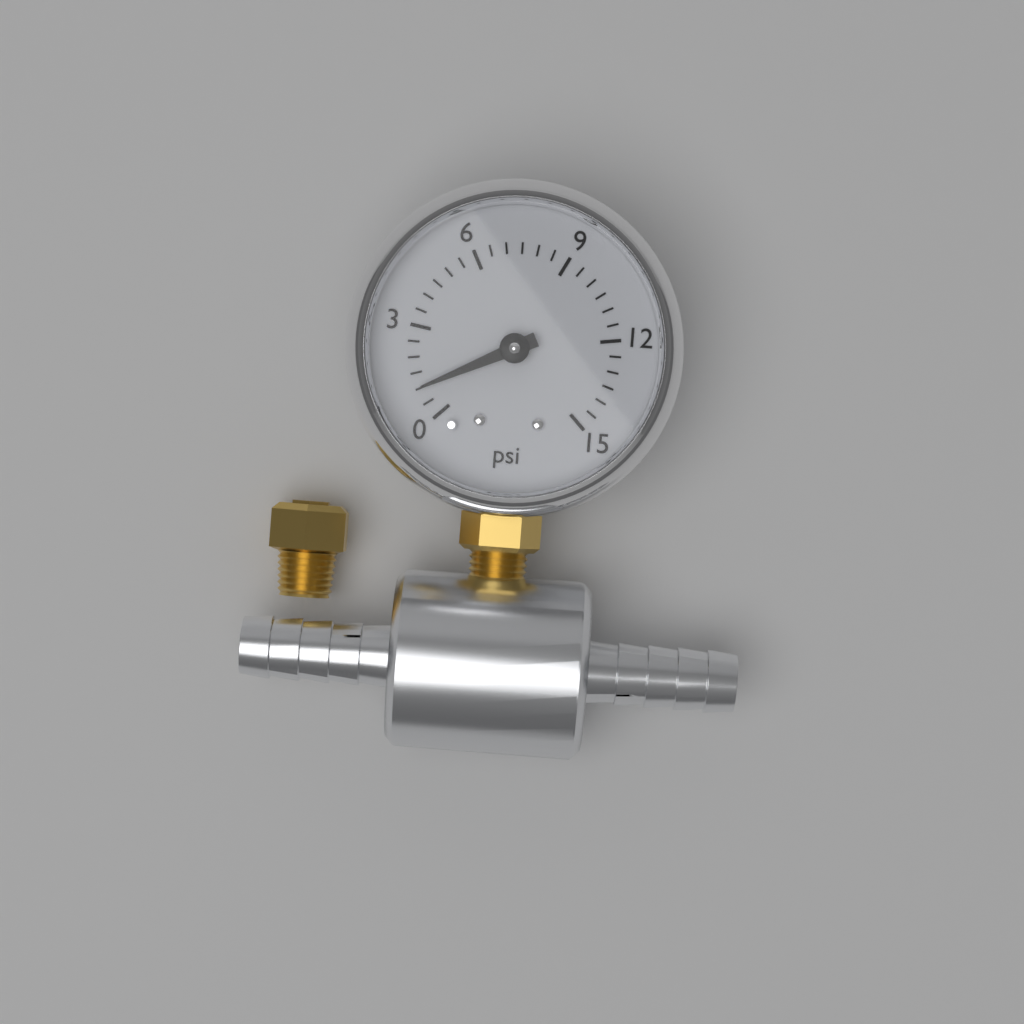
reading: 1.0 psi
